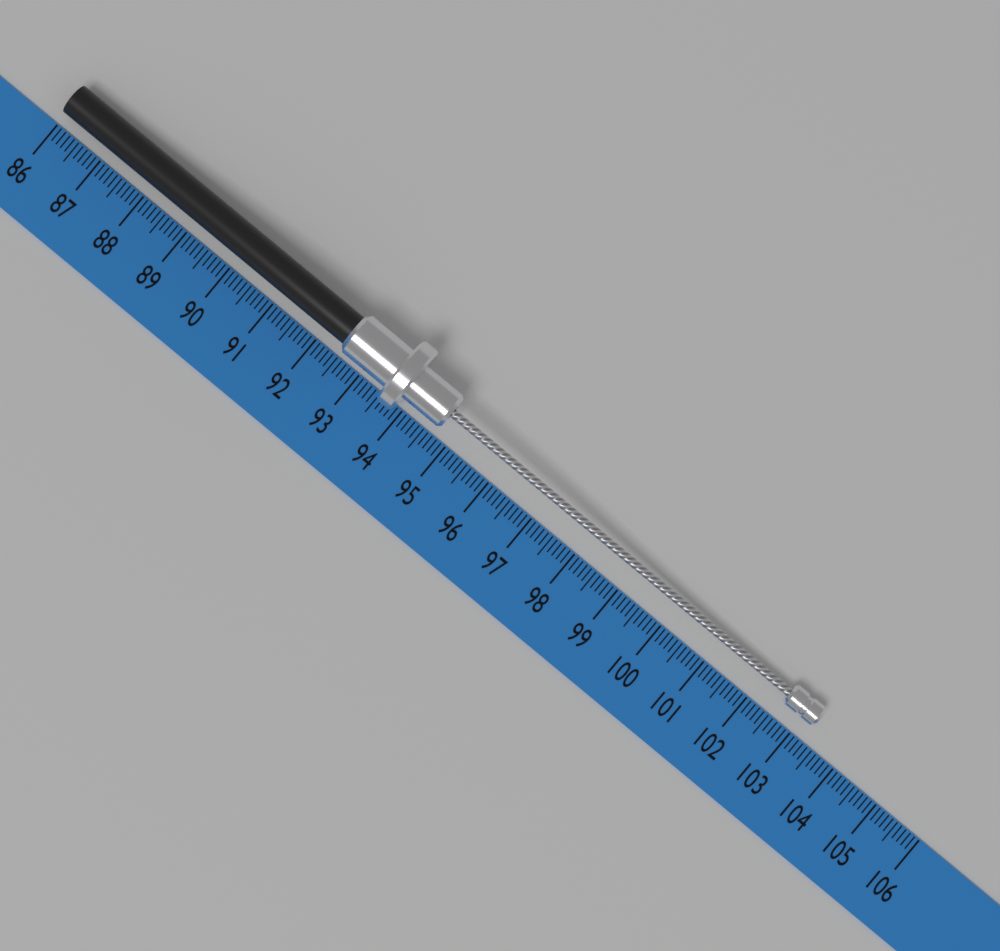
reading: 103.2 (no unit)
